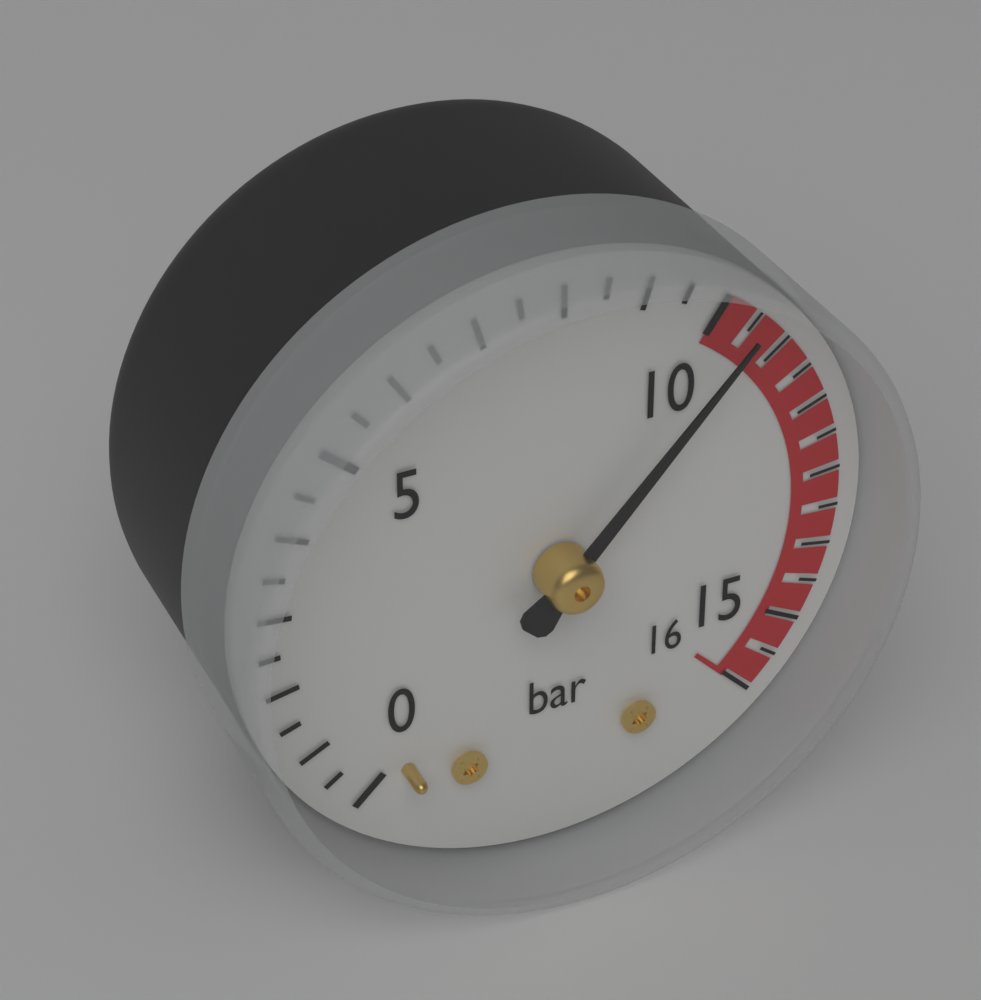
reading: 10.5 bar
